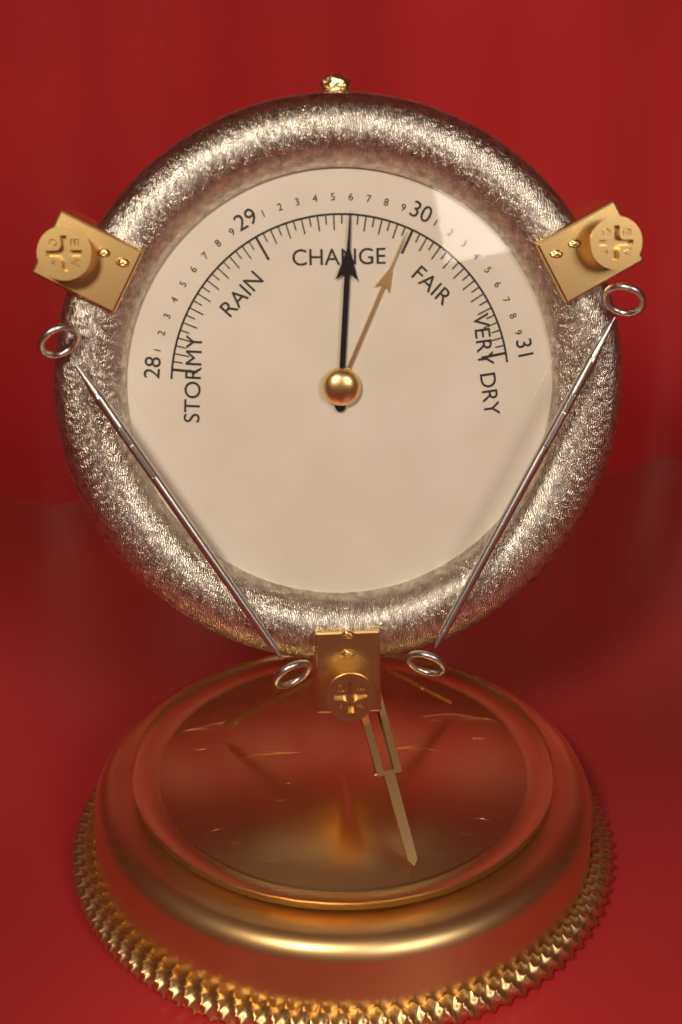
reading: 29.60 (no unit)
